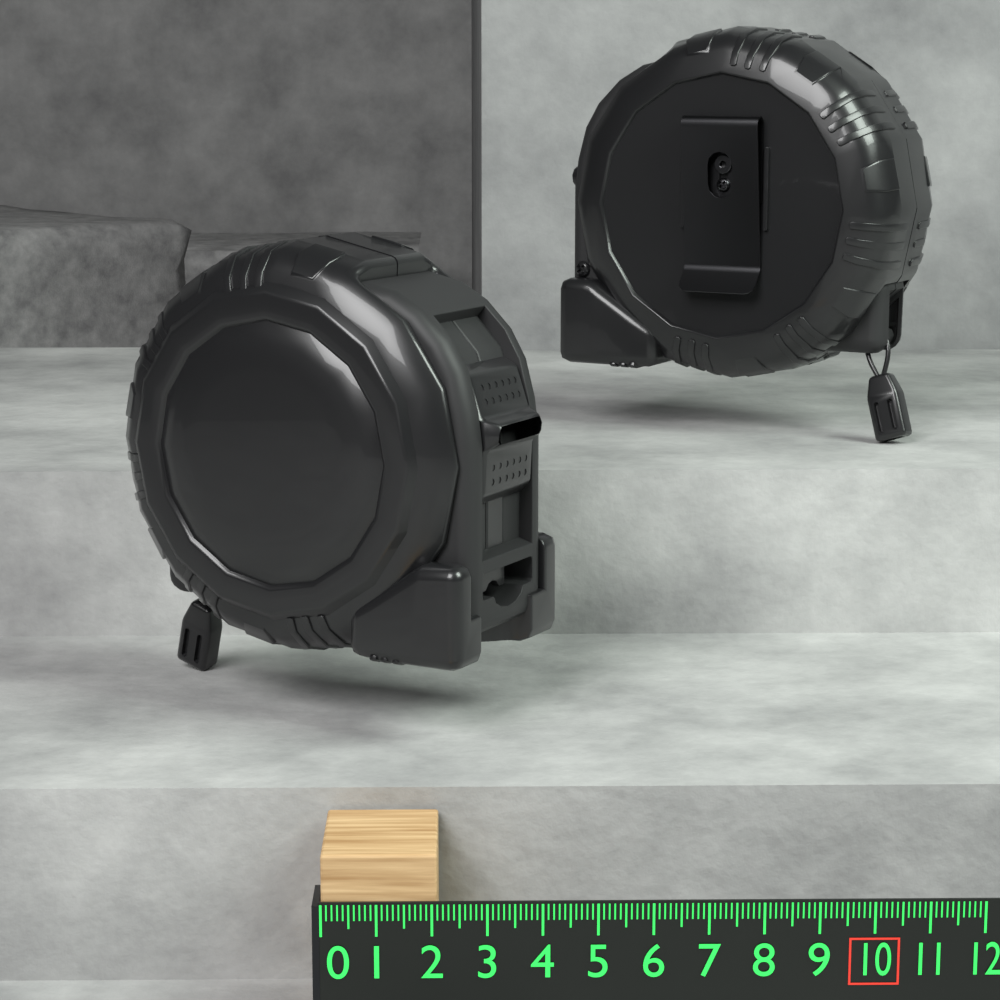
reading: 2.1 (no unit)
